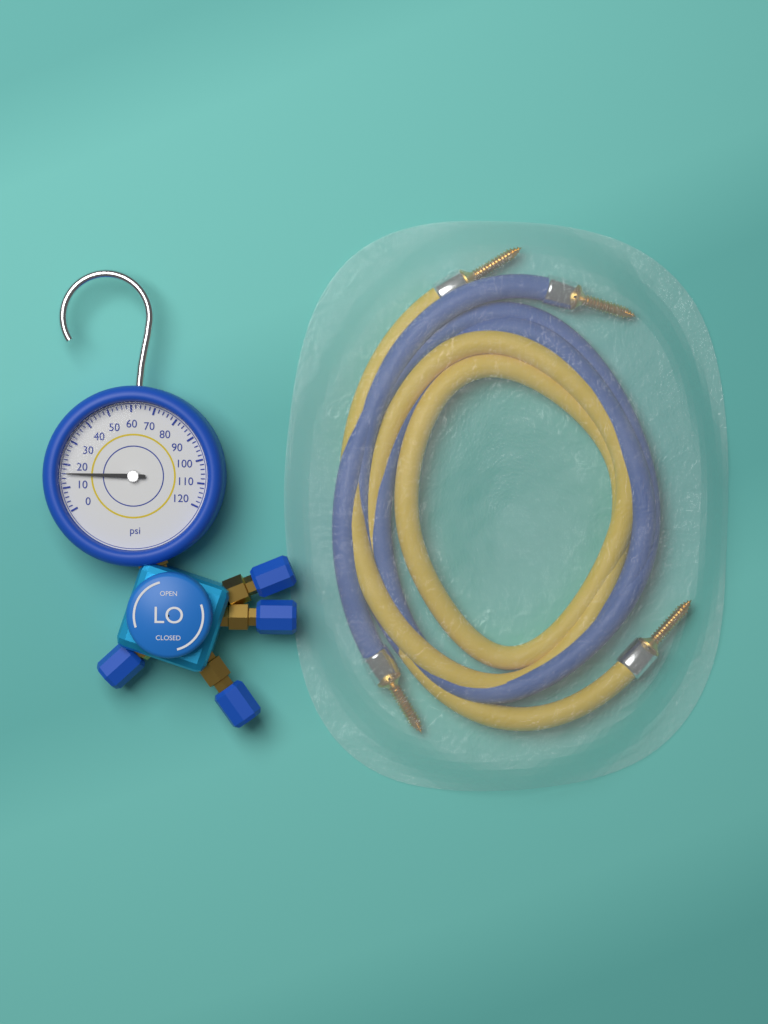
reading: 16 psi
